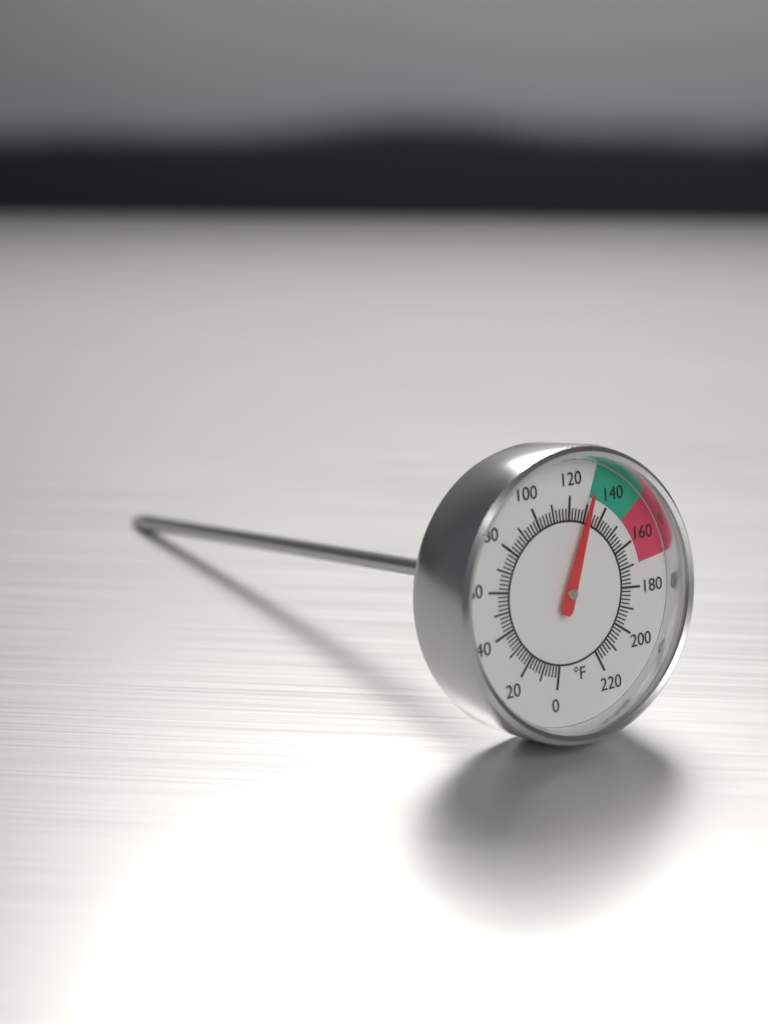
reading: 130 °F
